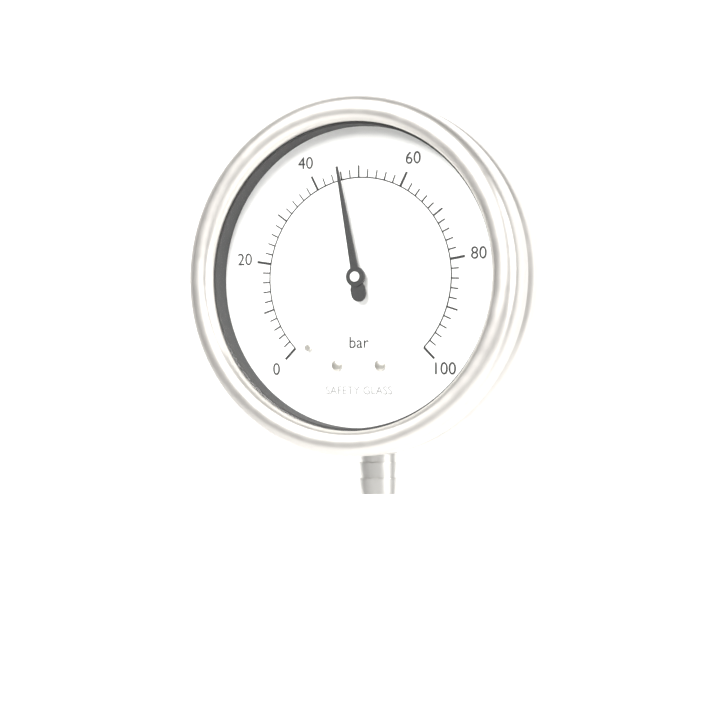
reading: 46 bar
